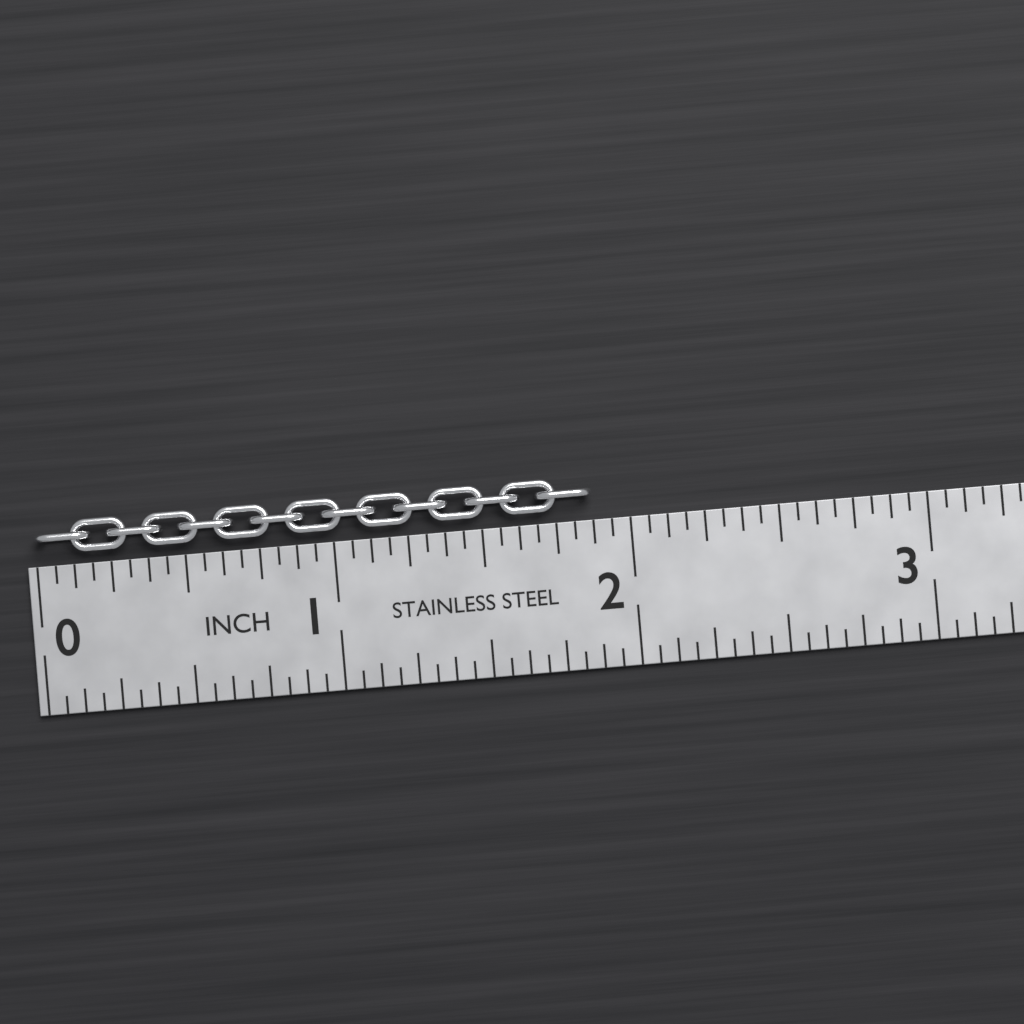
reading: 1.8750 in
